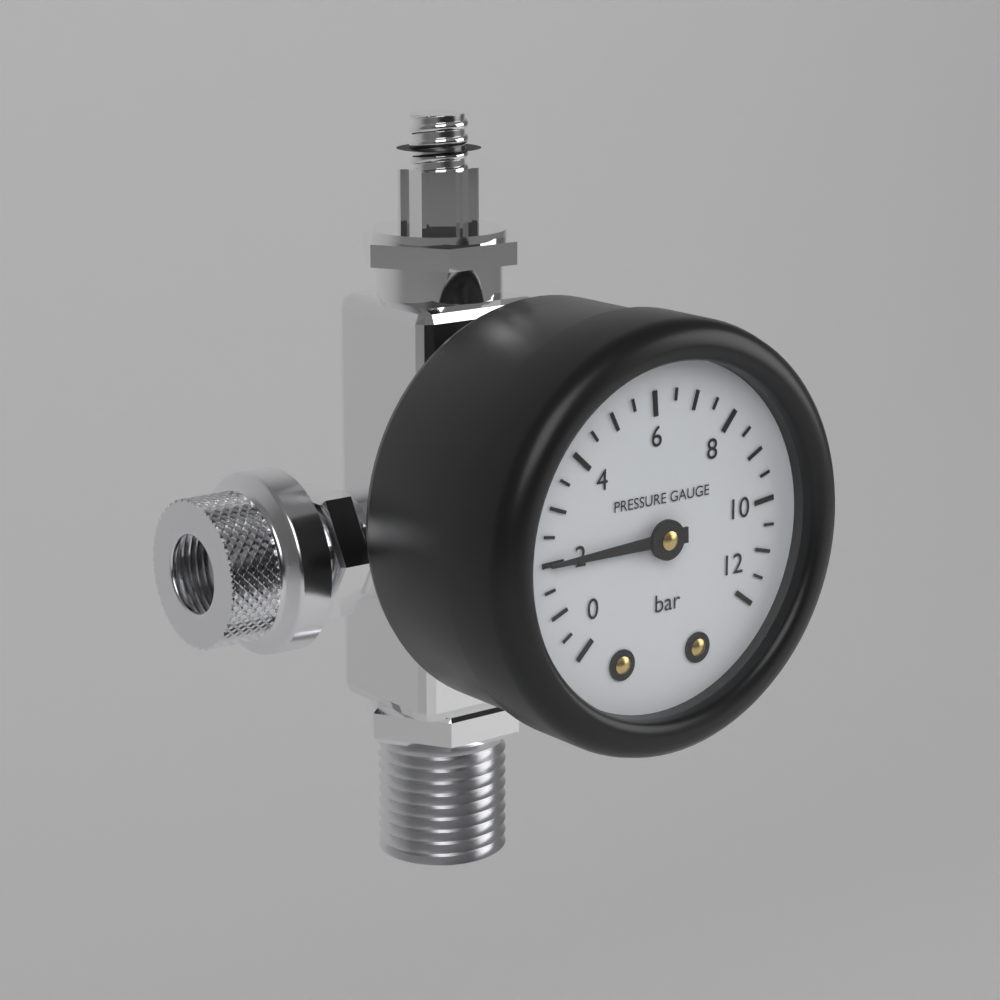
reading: 2.0 bar
